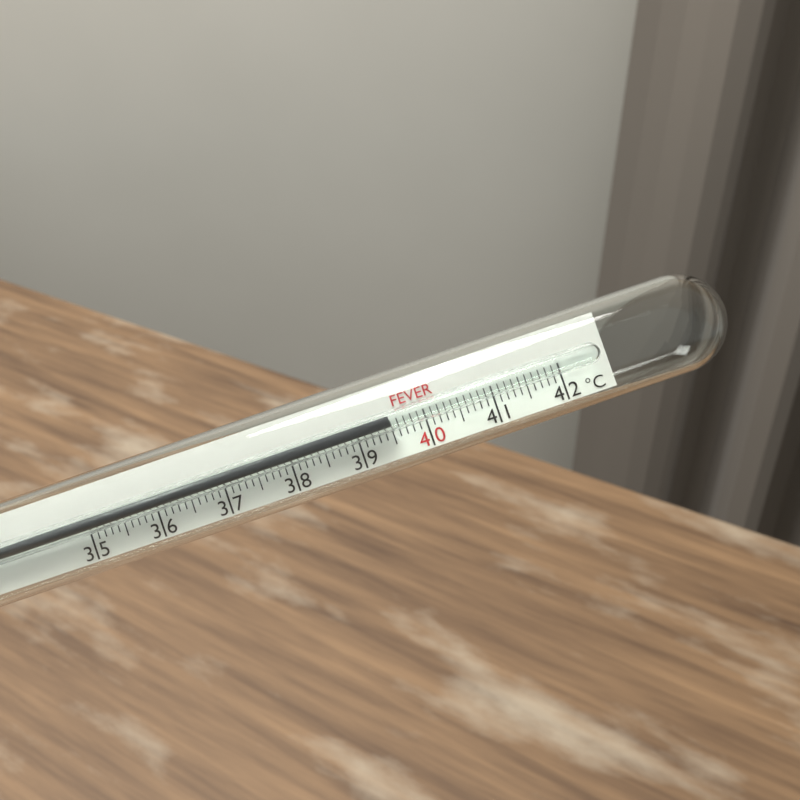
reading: 39.5 °C
